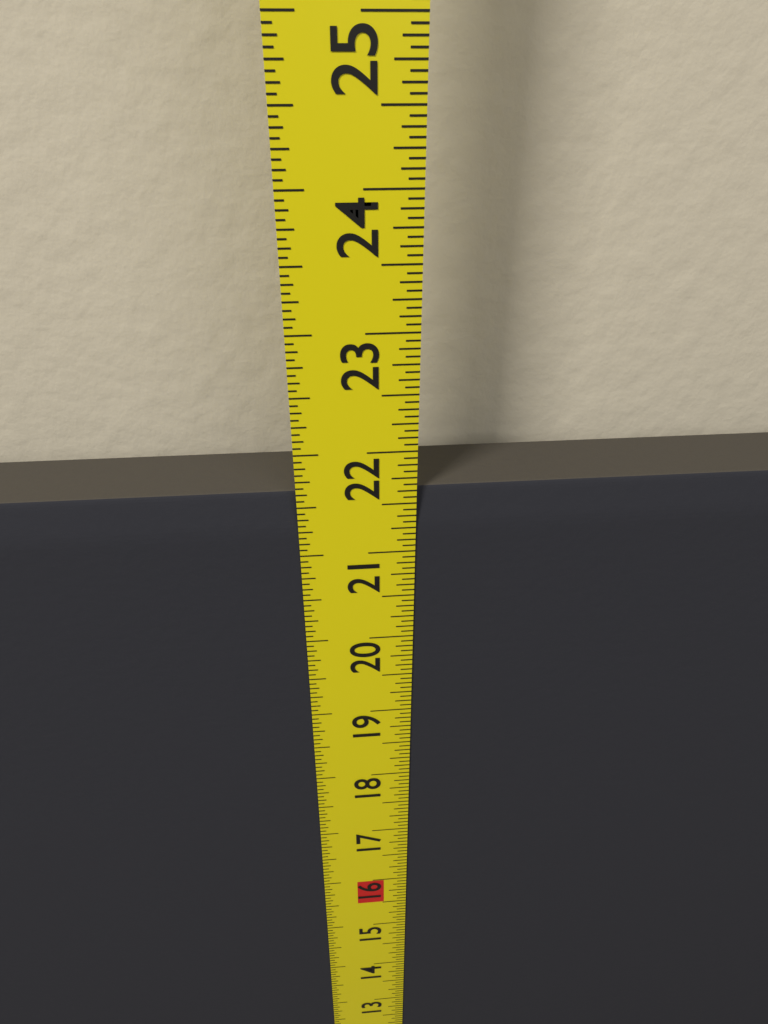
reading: 21.6250 in
